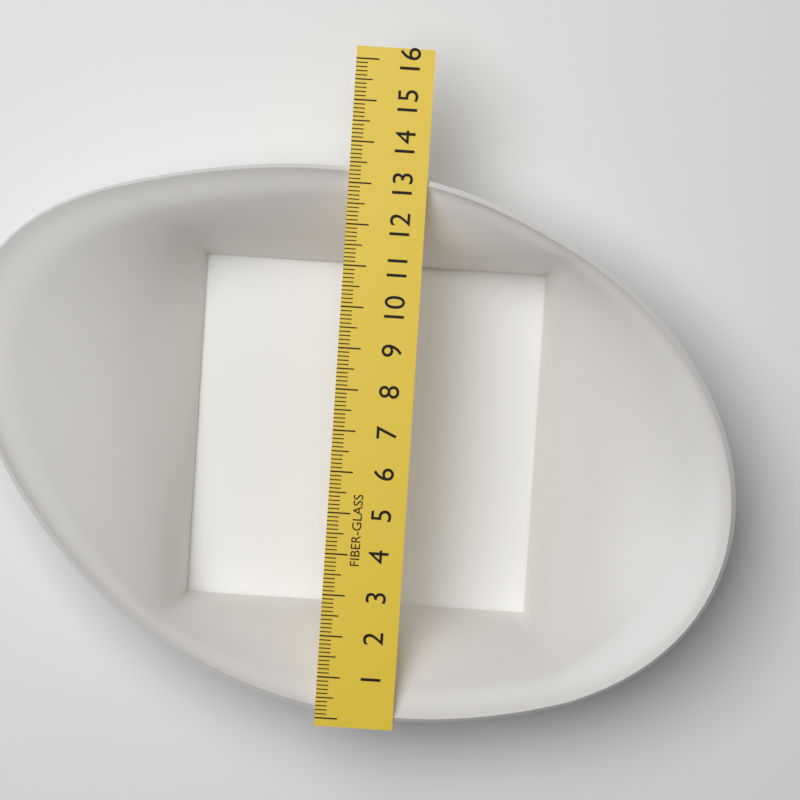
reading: 13.4 (no unit)
